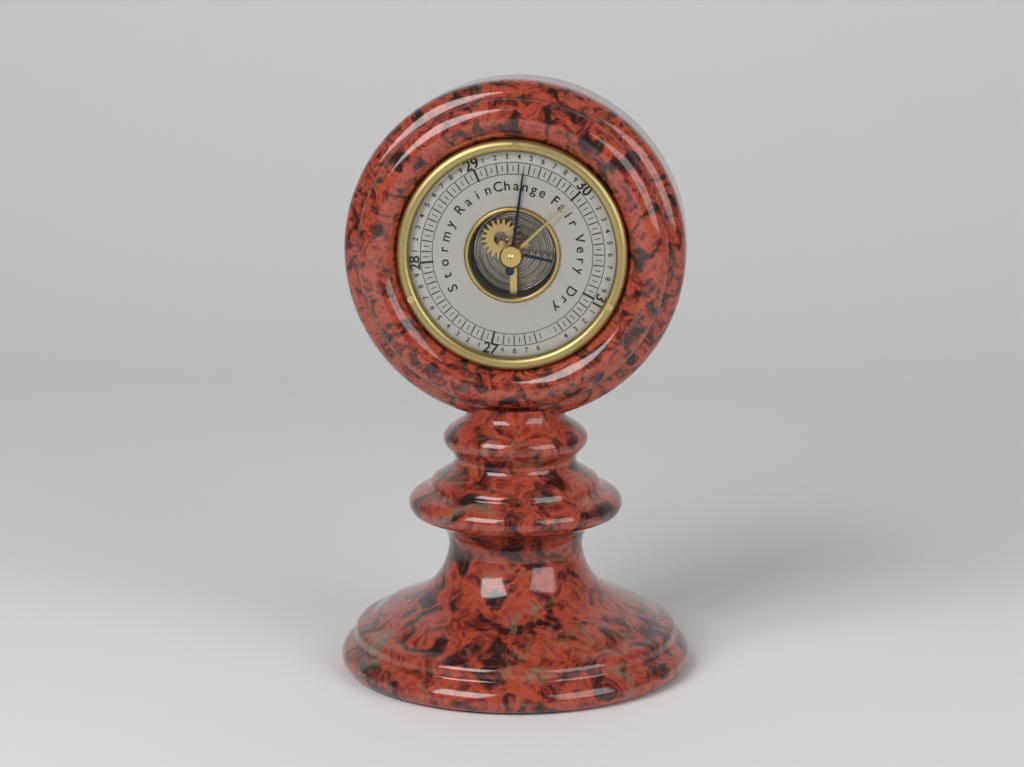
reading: 29.45 (no unit)
